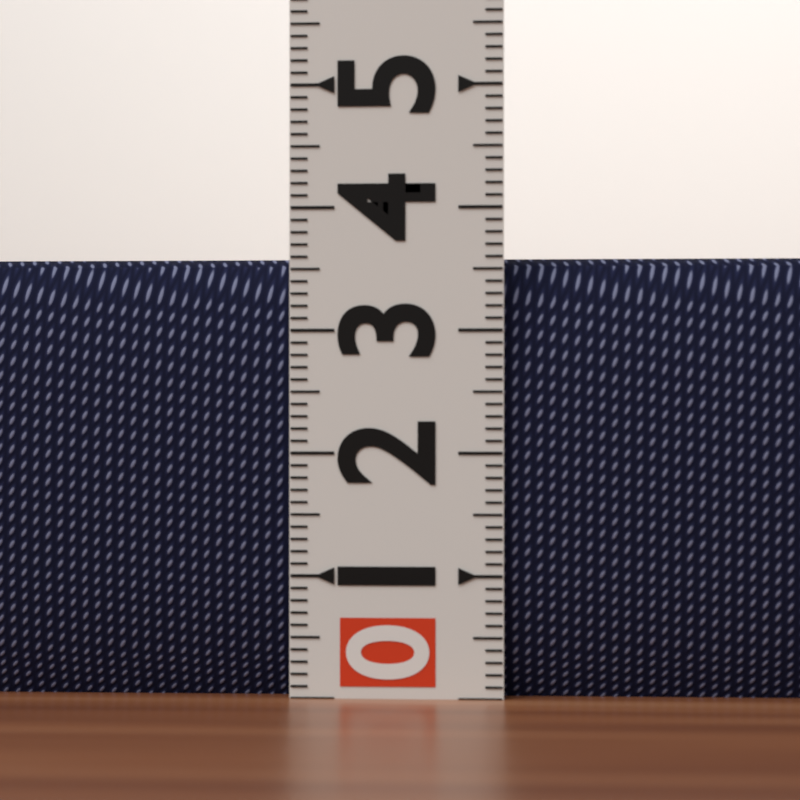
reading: 3.6 (no unit)
